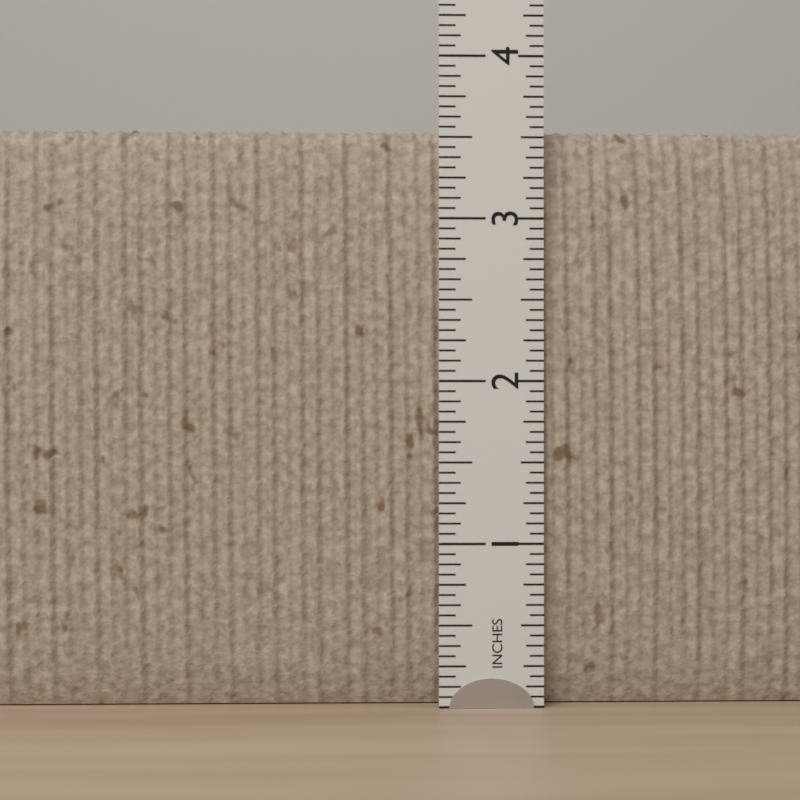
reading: 3.5625 in
